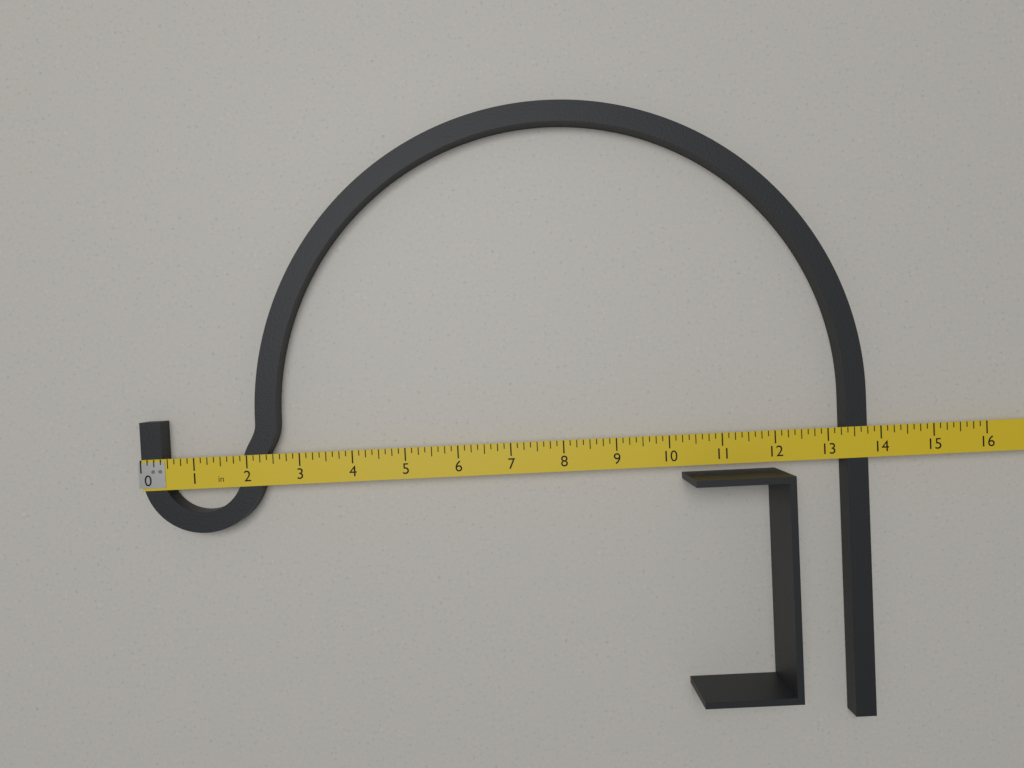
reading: 13.750 in
